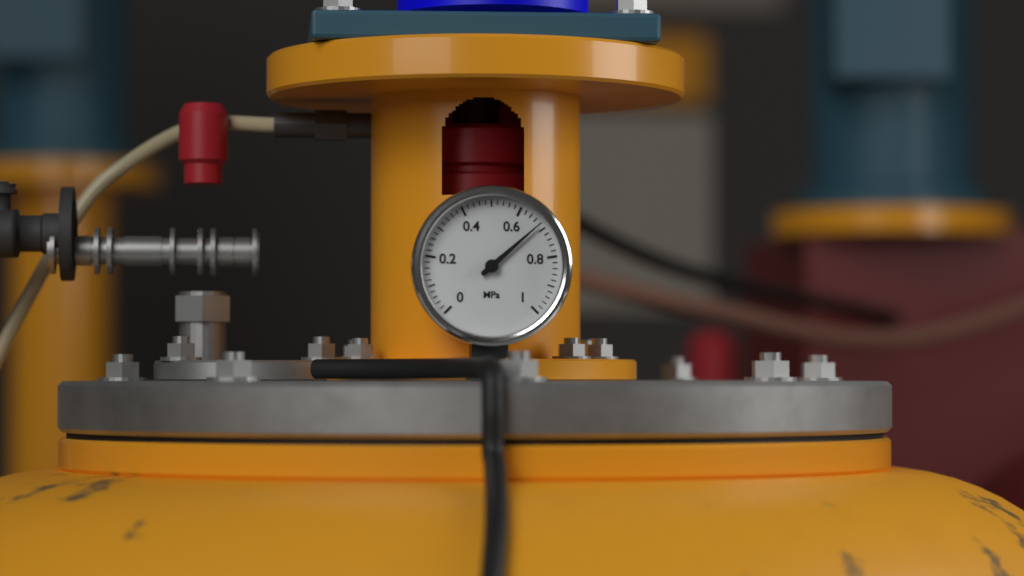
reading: 0.68 MPa
